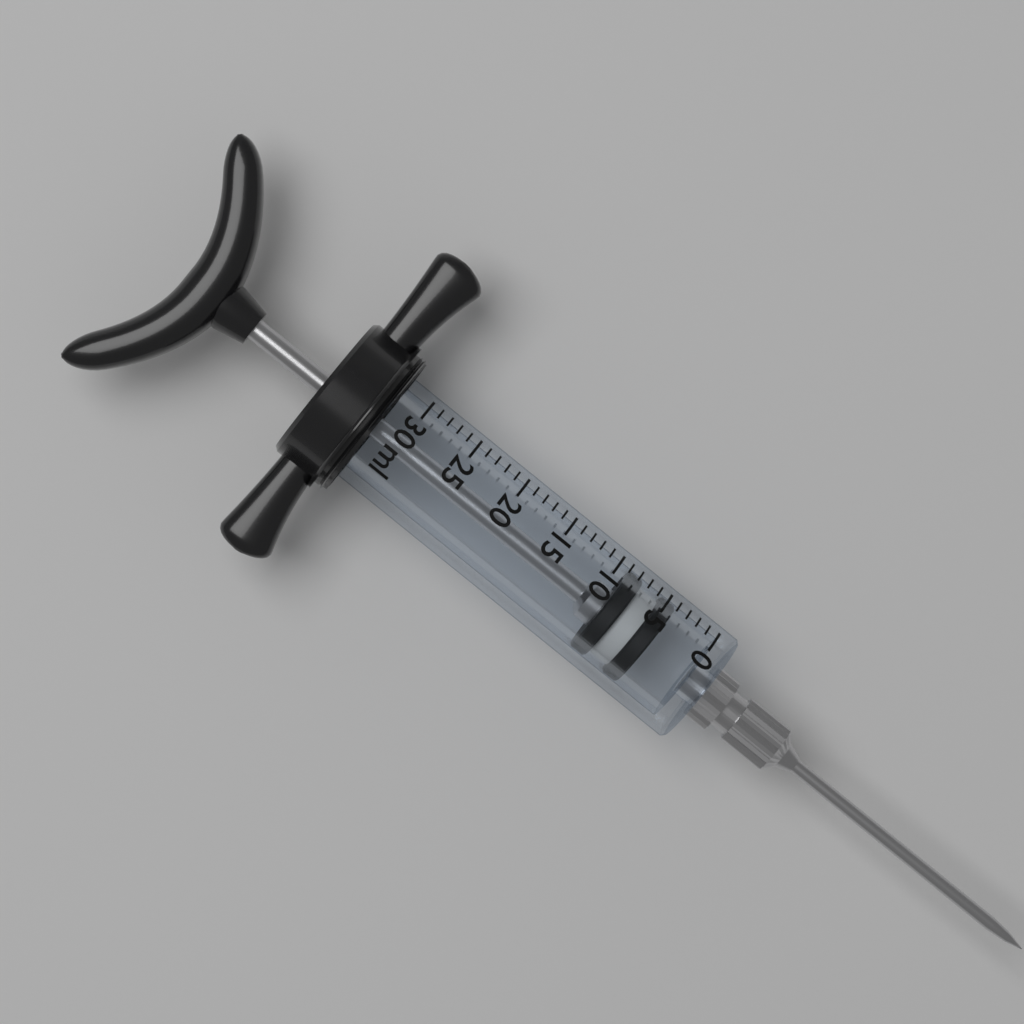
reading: 4 ml
